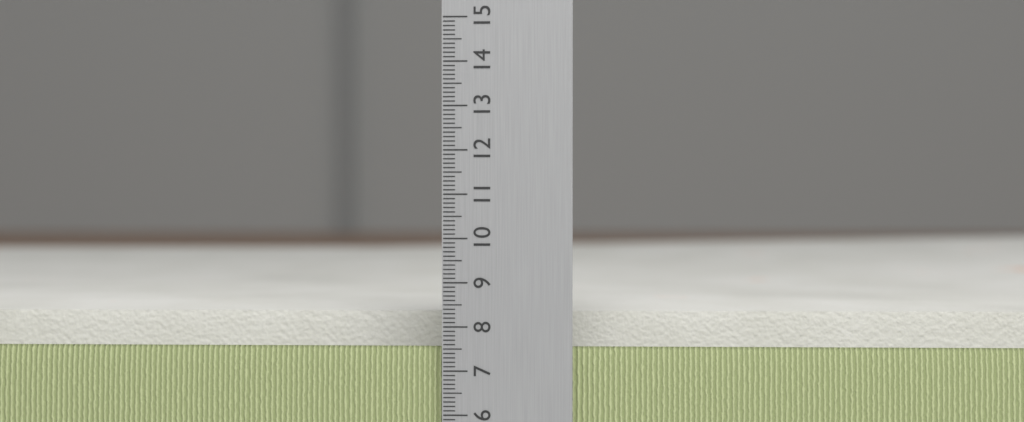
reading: 8.1 (no unit)
